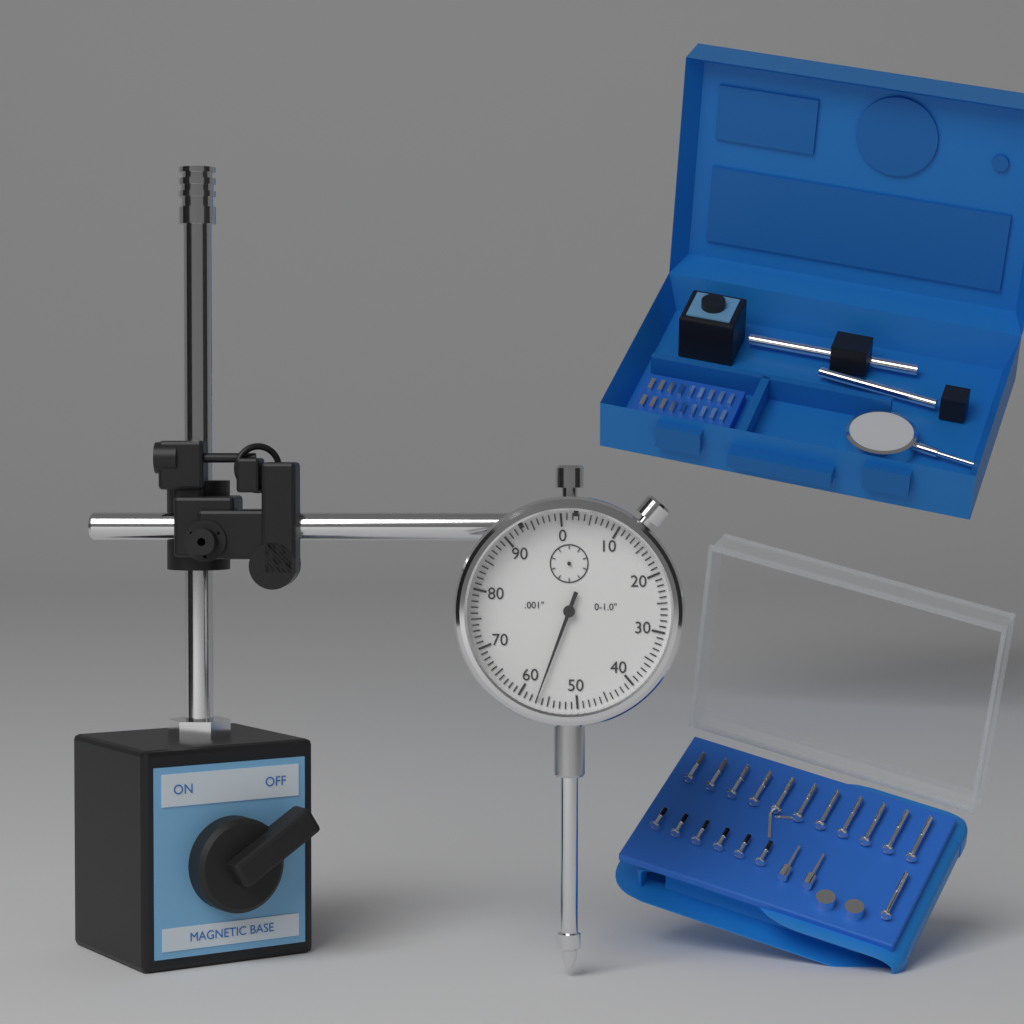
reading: 0.057 in
